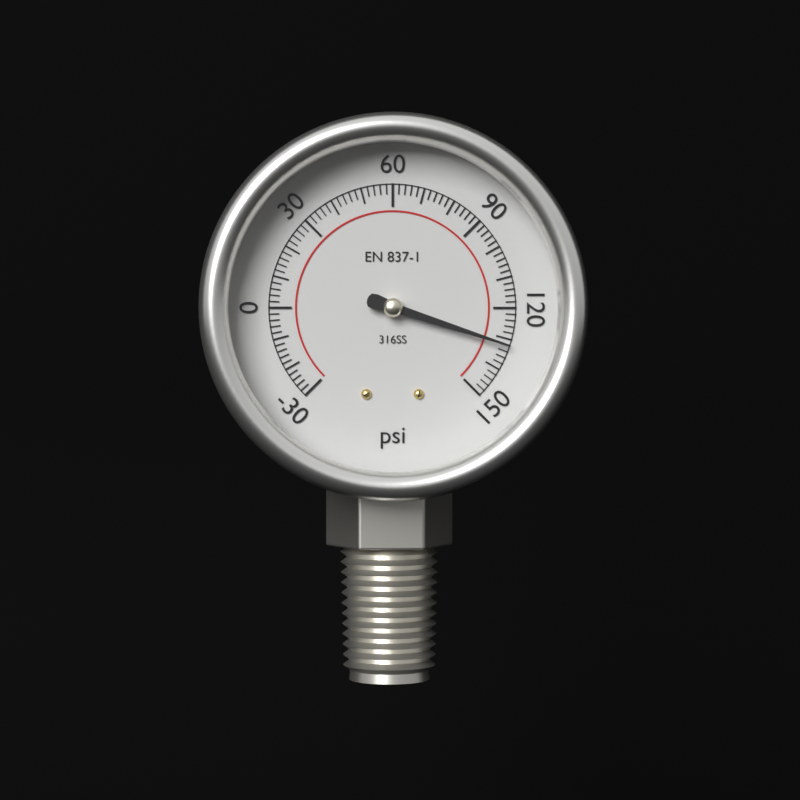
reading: 132 psi
